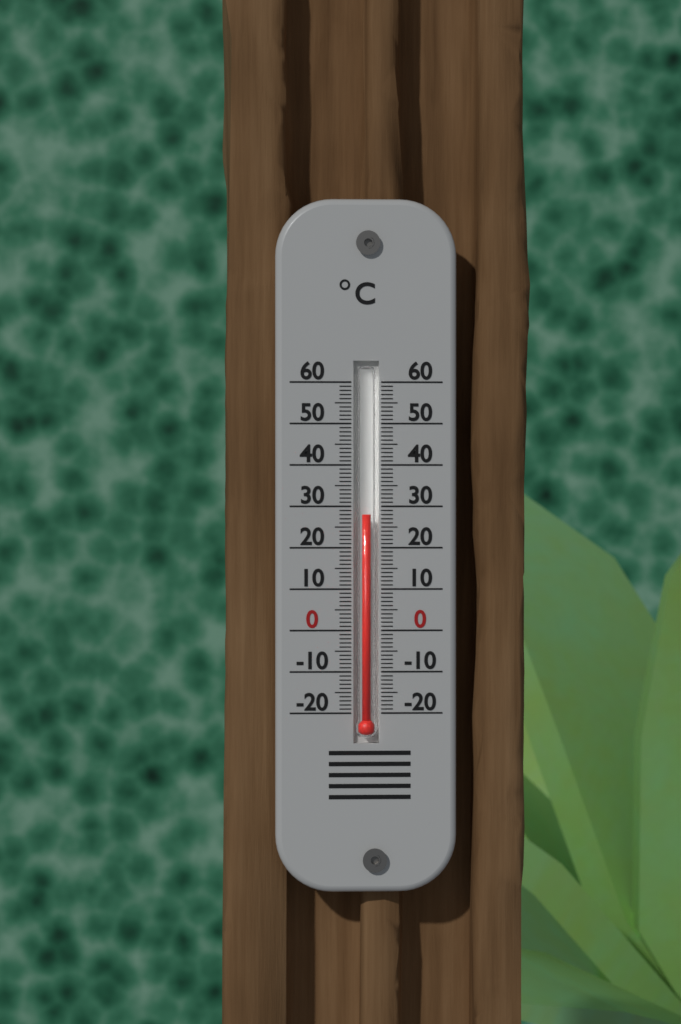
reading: 28 °C
